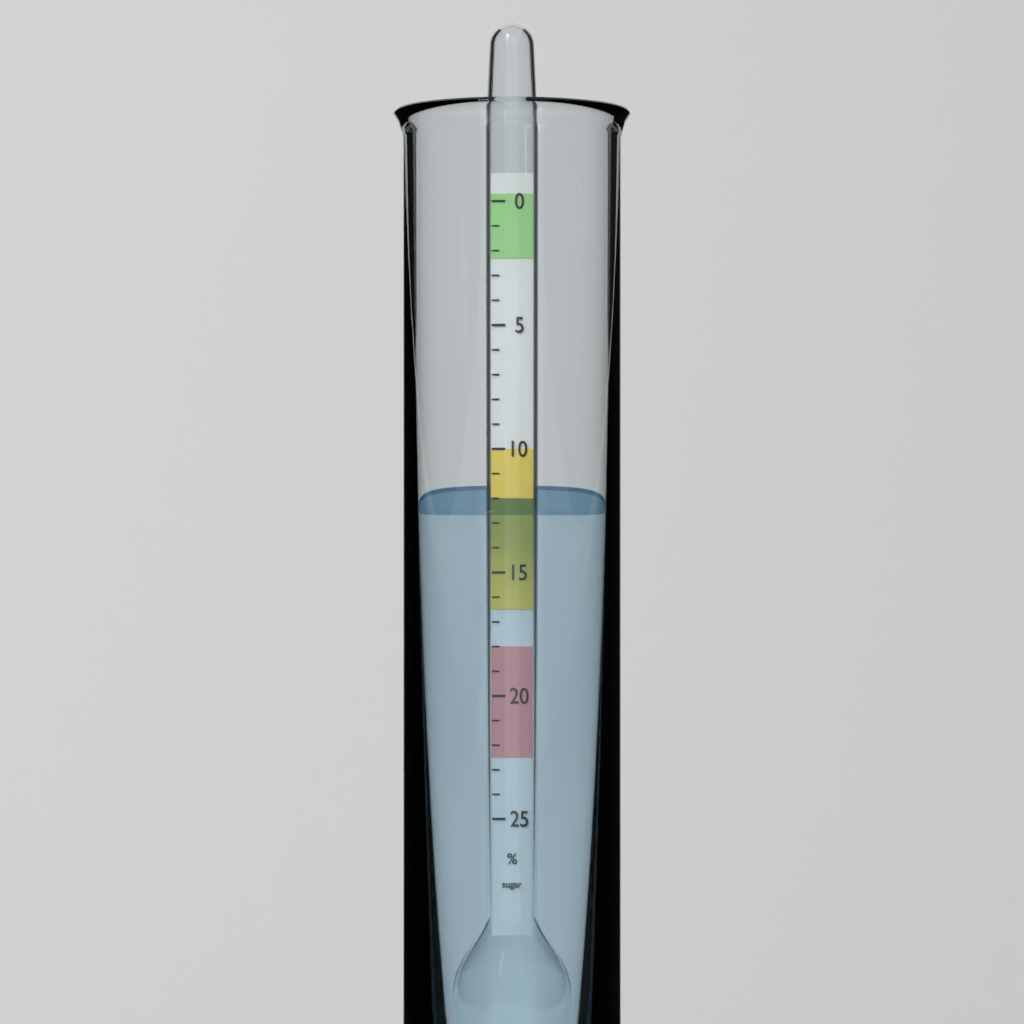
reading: 12 %
